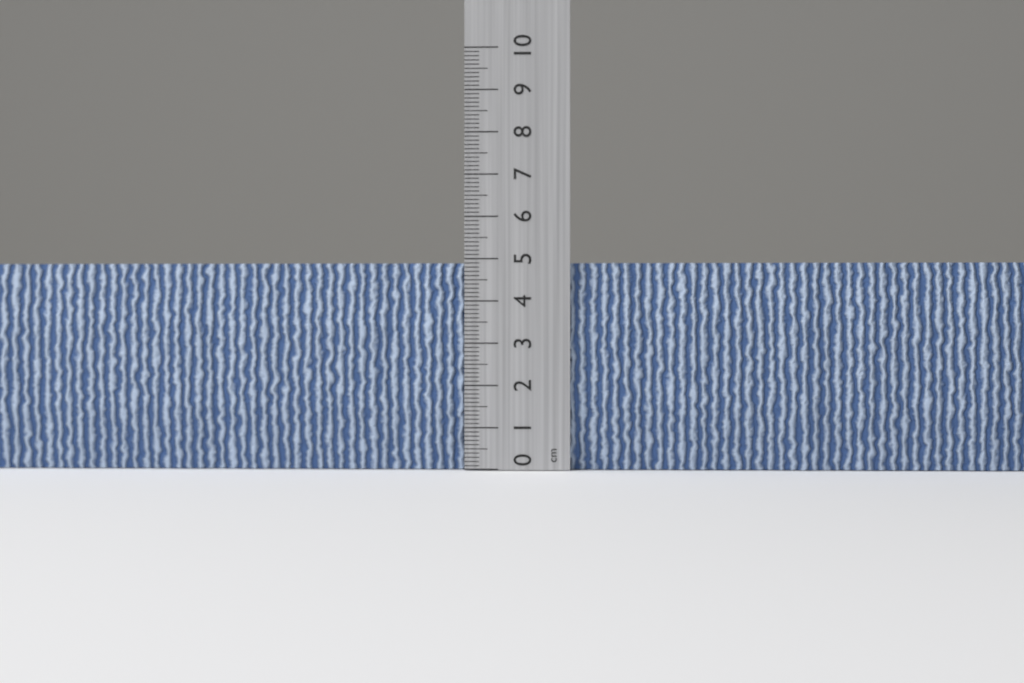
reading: 4.9 cm
